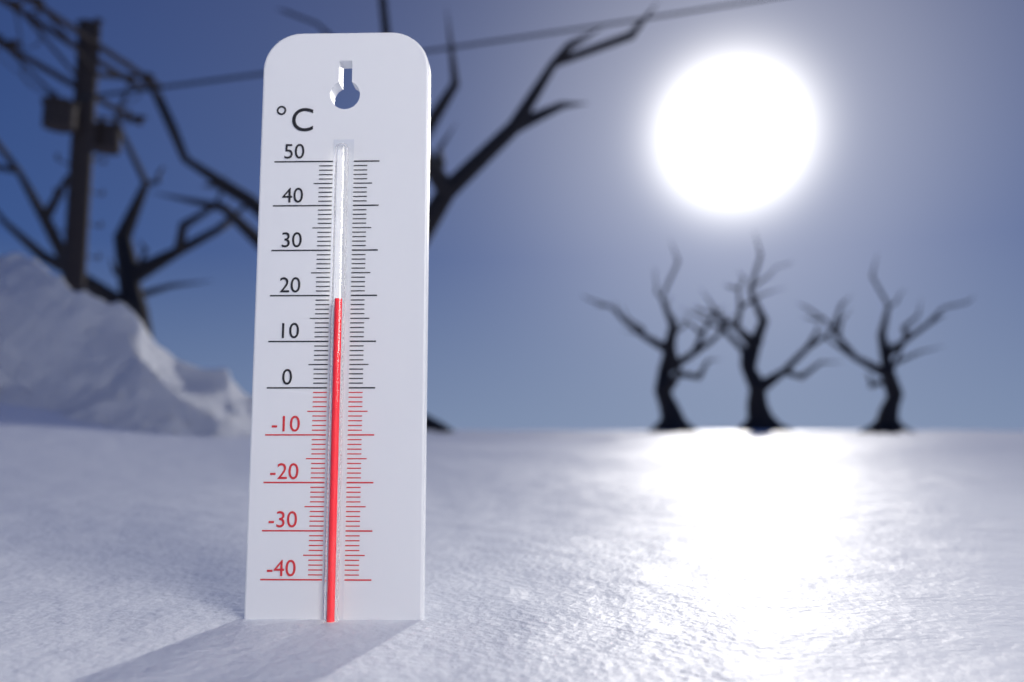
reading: 19 °C
